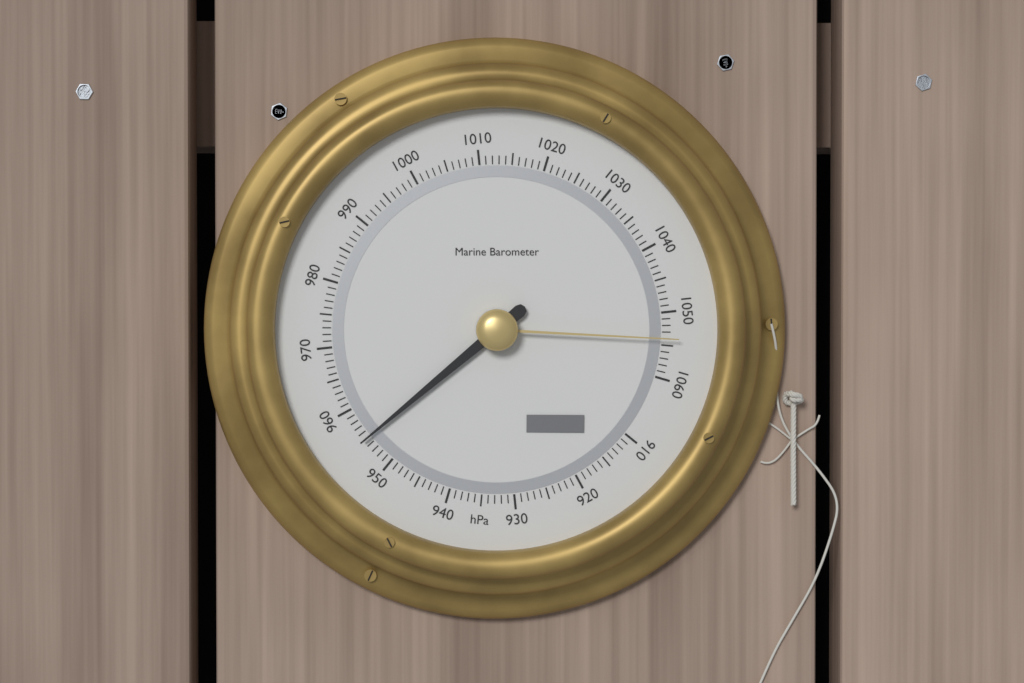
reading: 955 hPa
